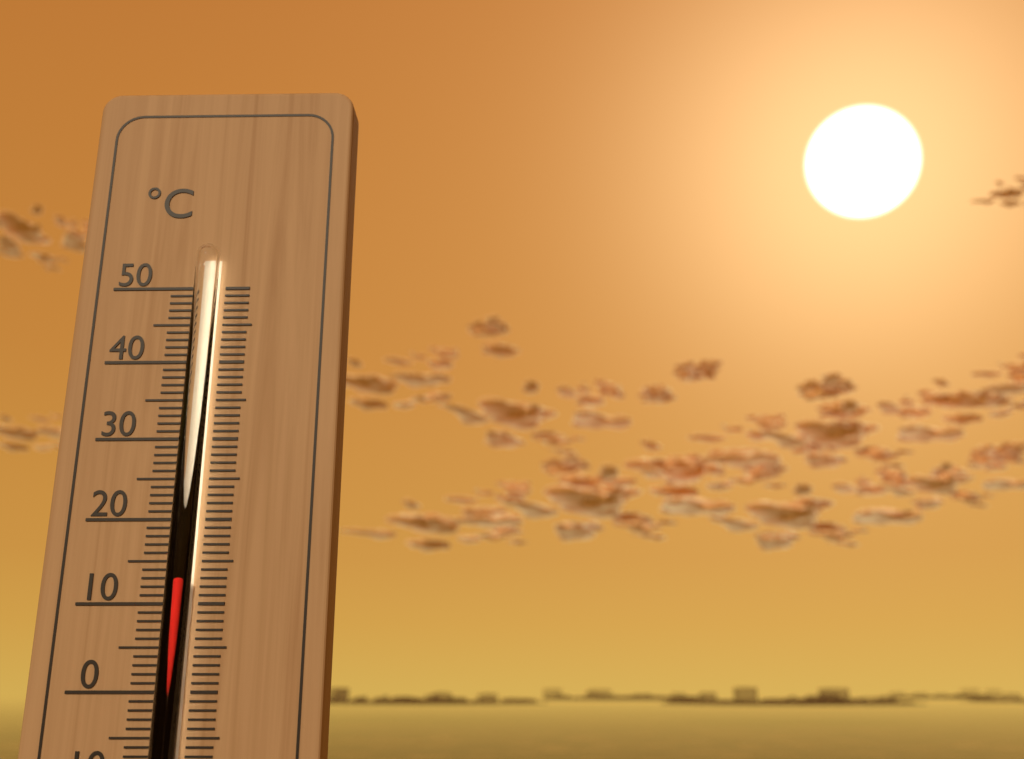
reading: 13 °C
